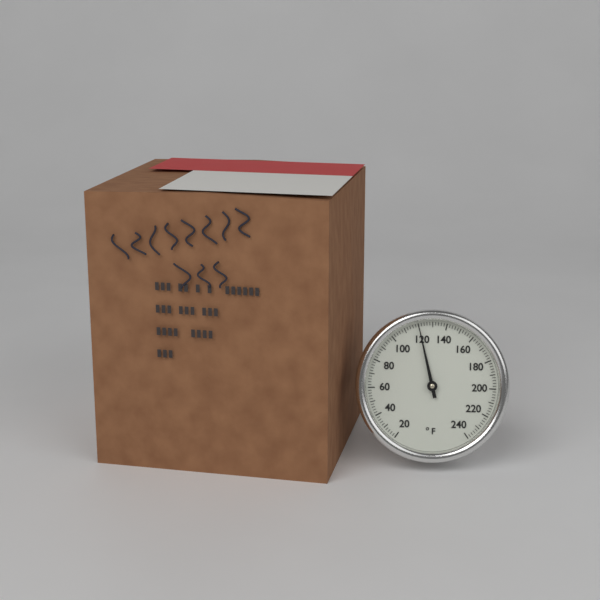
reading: 120 °F
